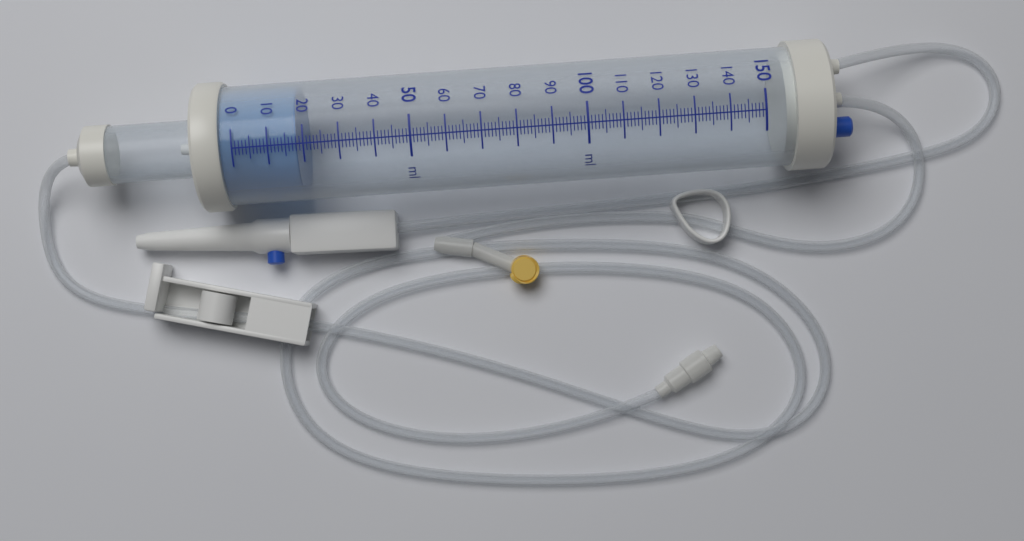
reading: 18 ml
